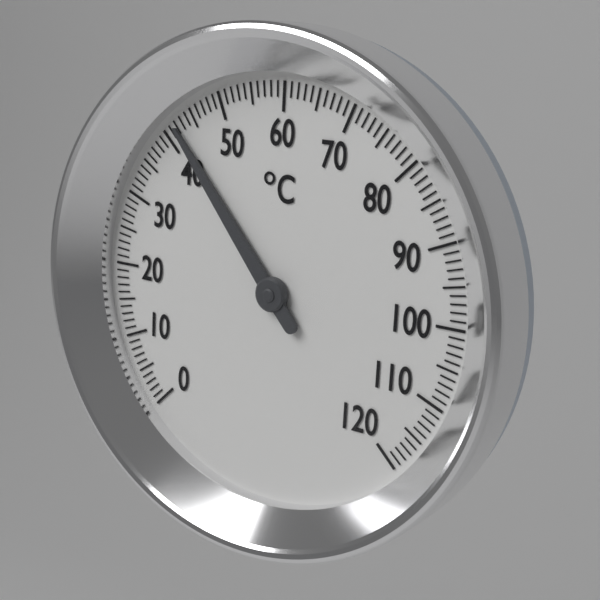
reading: 42 °C
